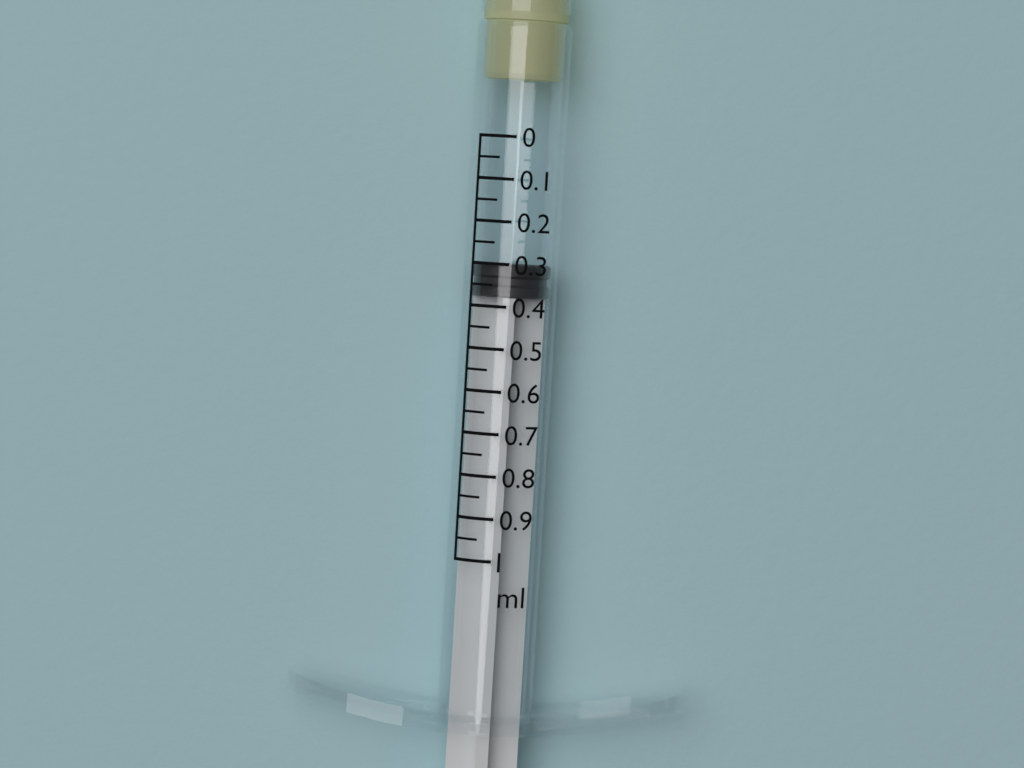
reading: 0.30 ml
